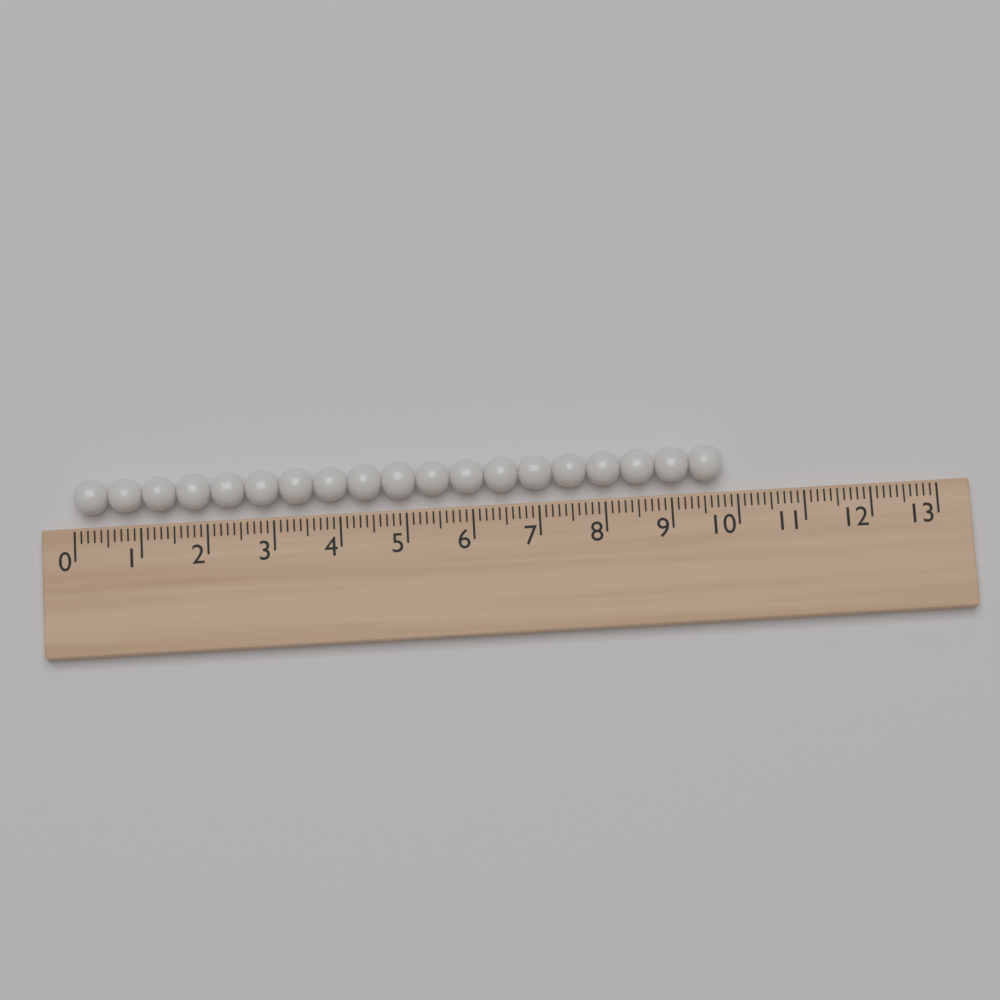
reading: 9.8 (no unit)
